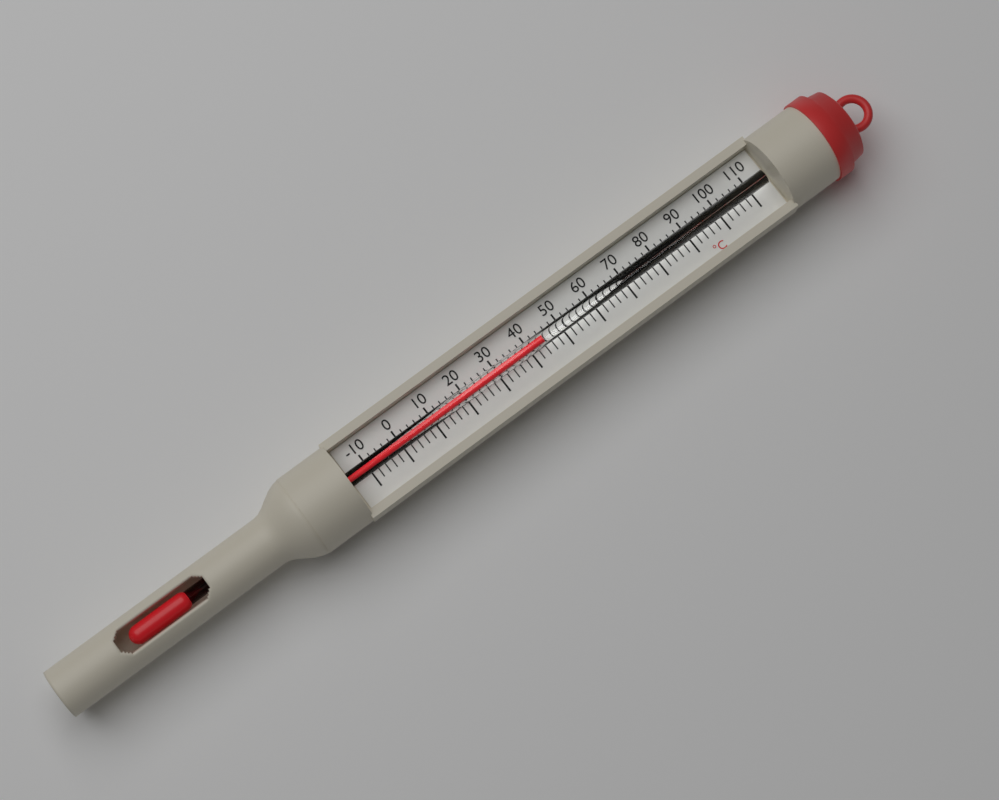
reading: 44 °C
